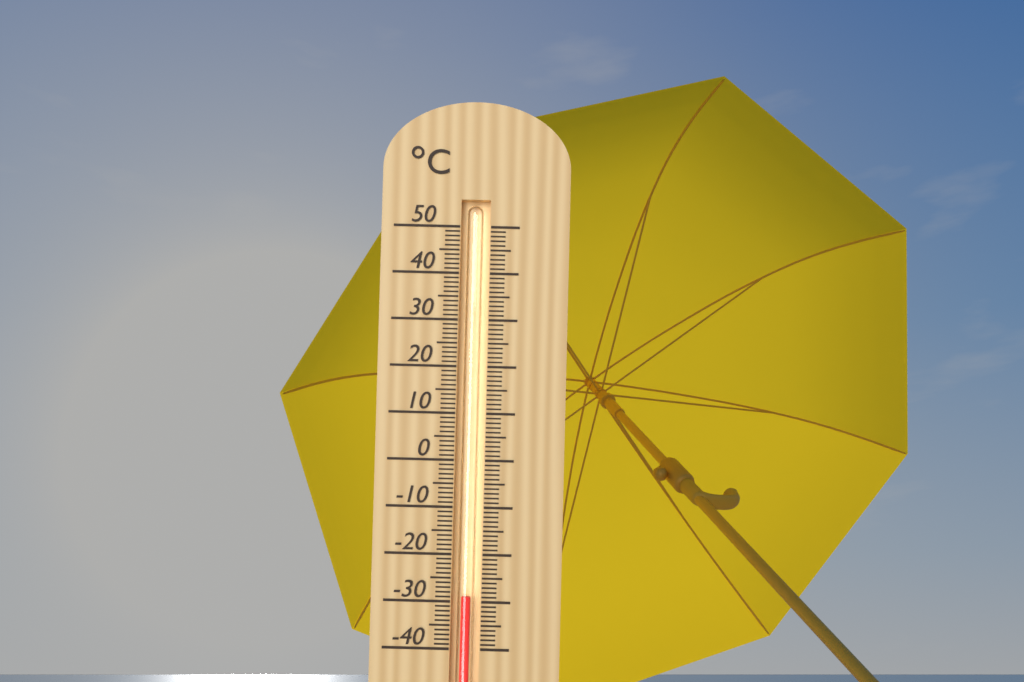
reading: -29 °C
